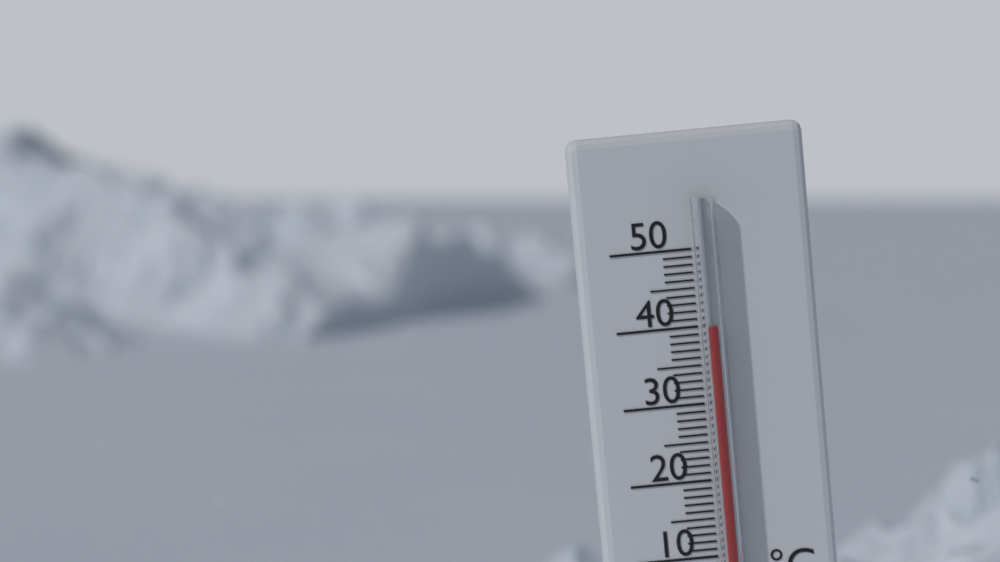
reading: 40 °C
